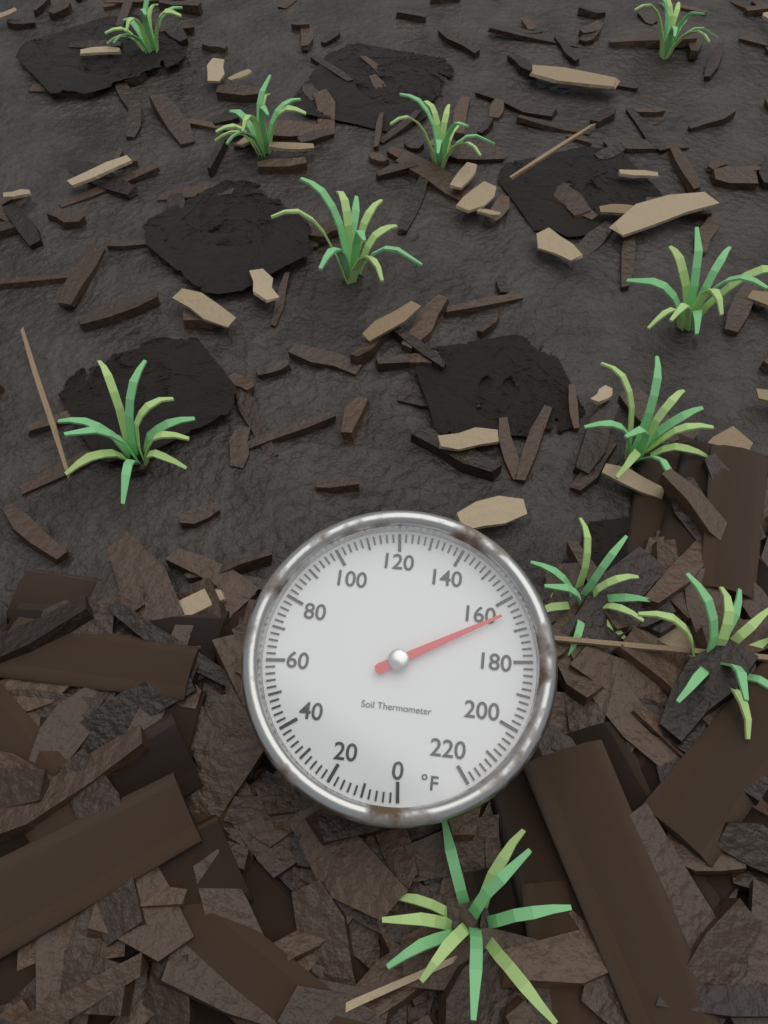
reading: 164 °F
